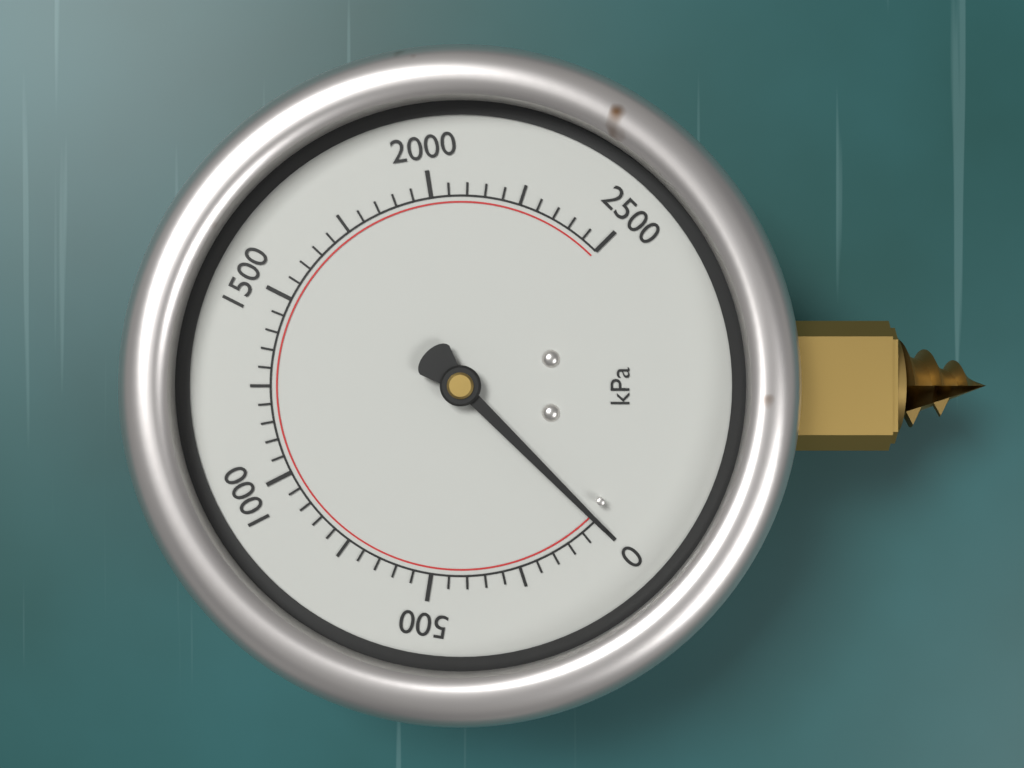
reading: 0 kPa
